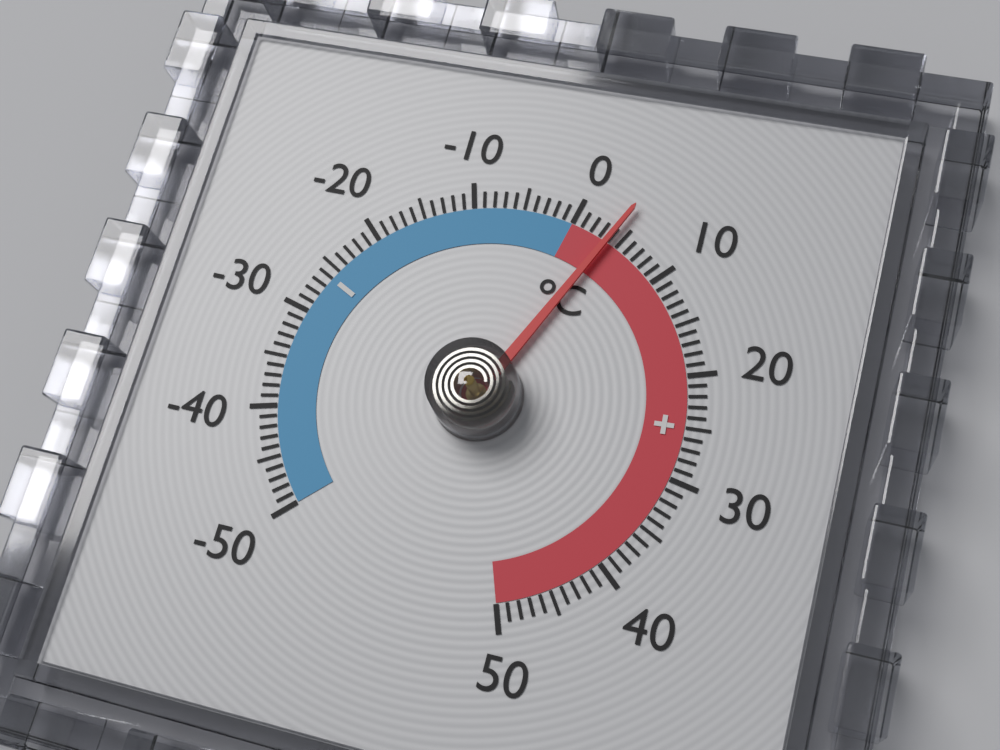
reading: 4 °C
